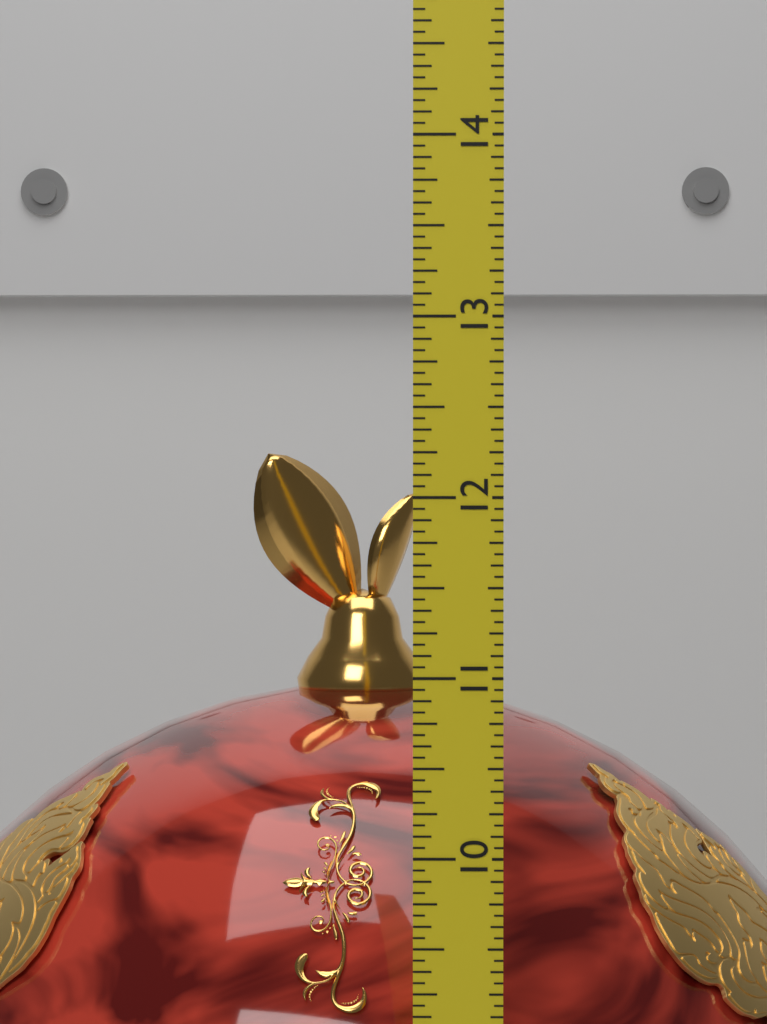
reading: 12.2500 (no unit)
